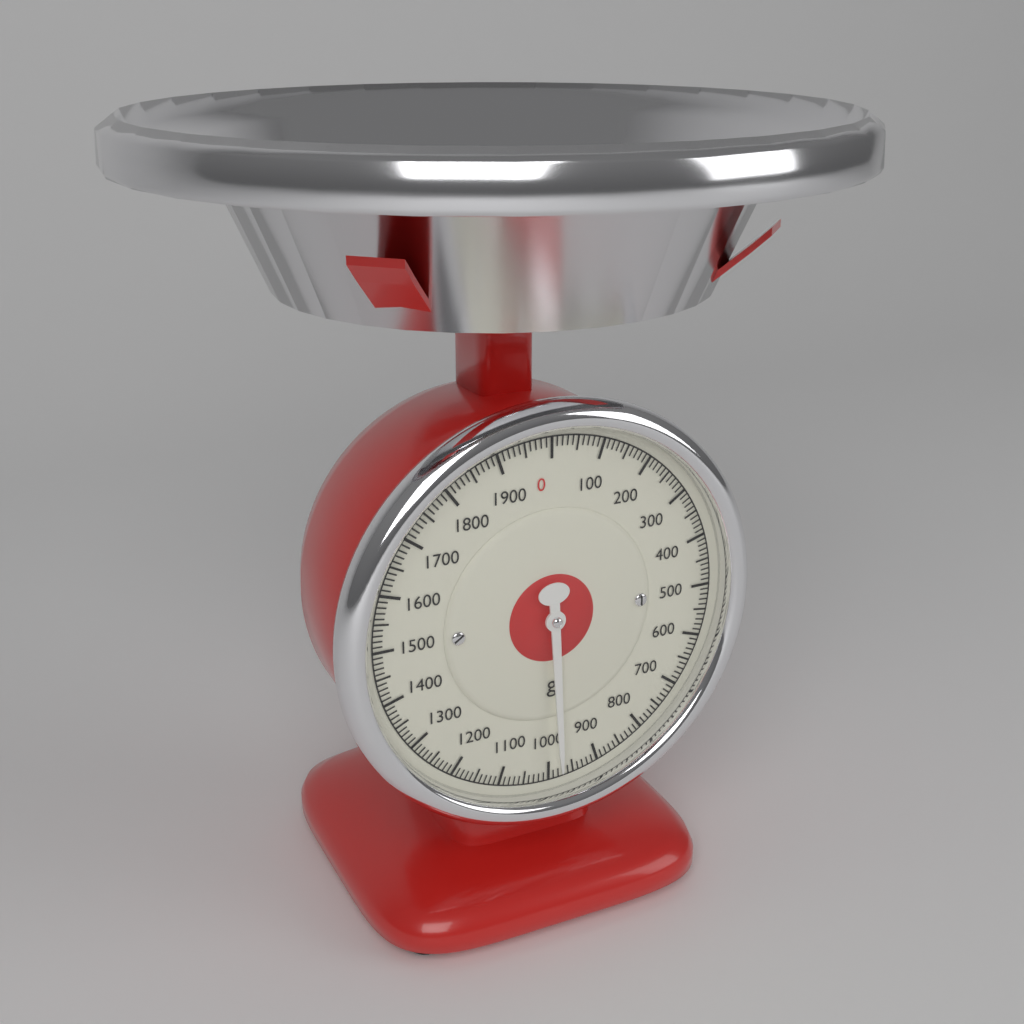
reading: 980 g
